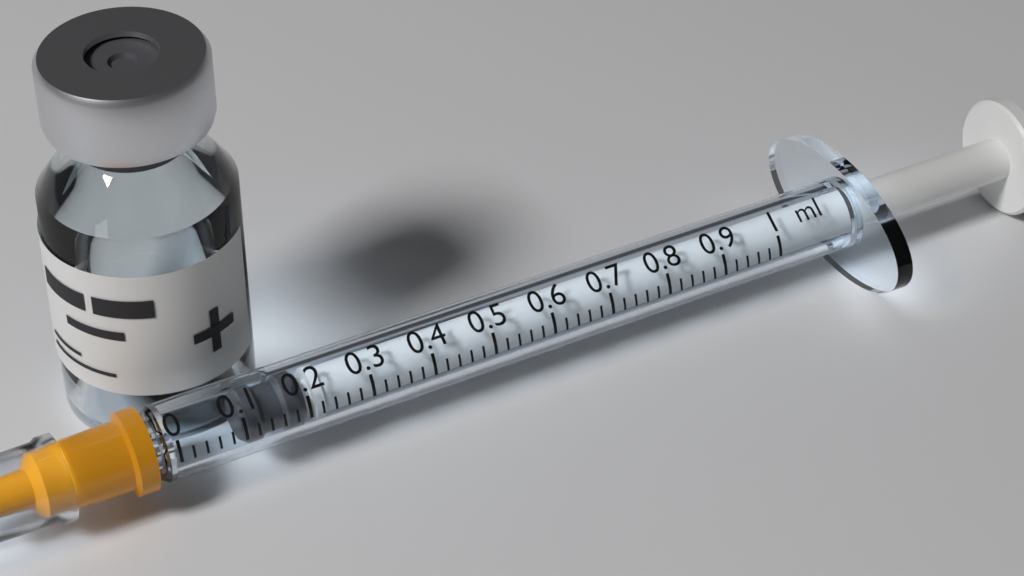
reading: 0.10 ml
